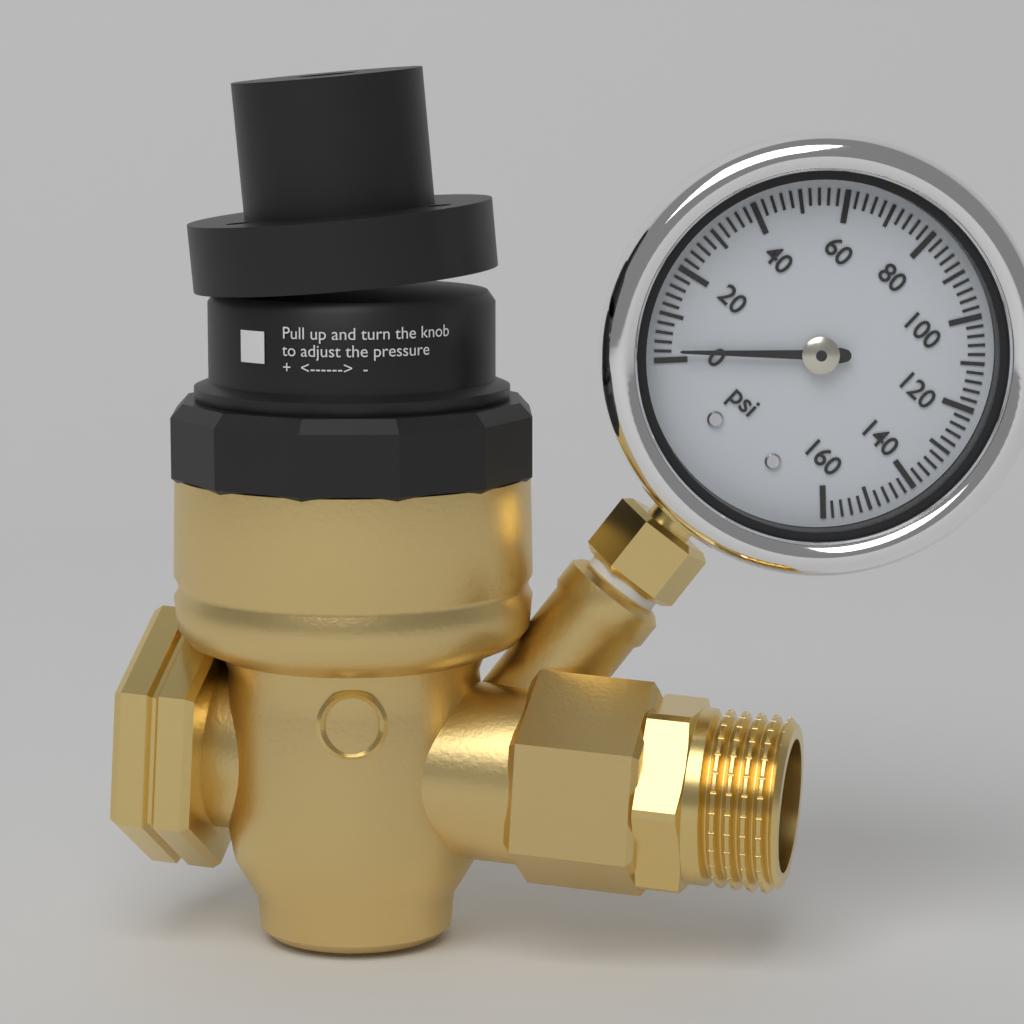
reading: 2 psi
